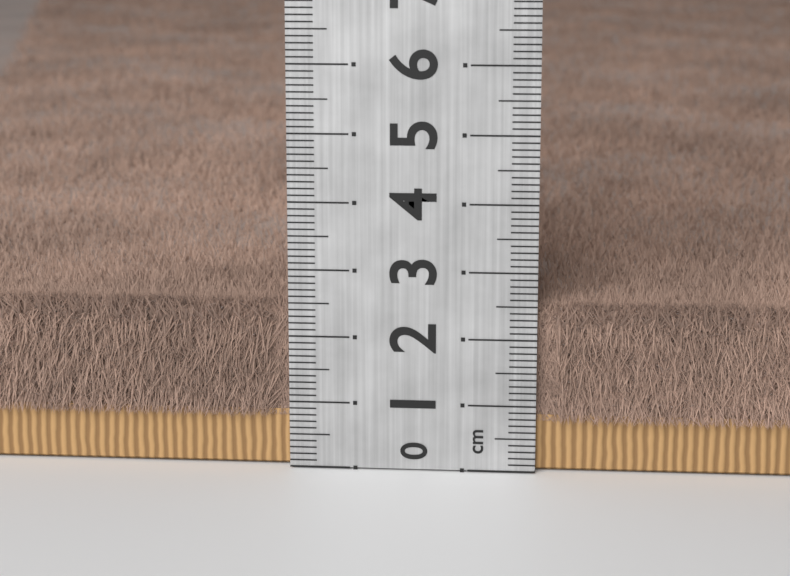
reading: 2.6 cm
